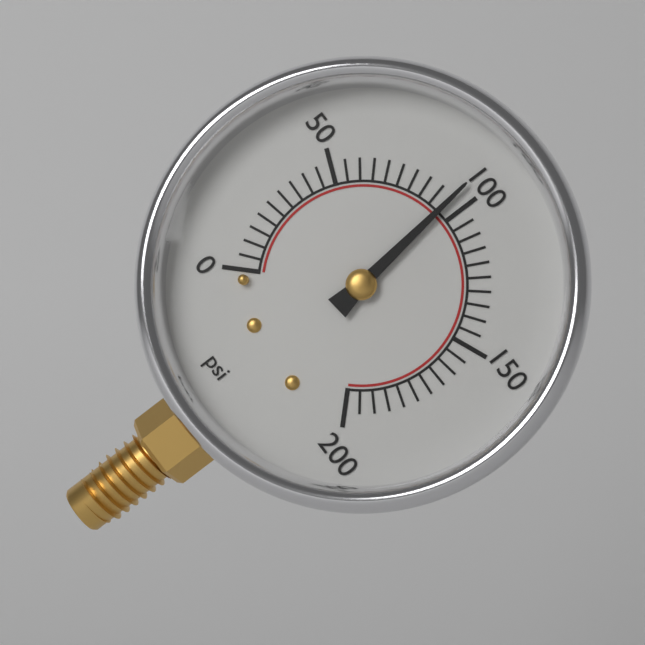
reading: 95 psi
